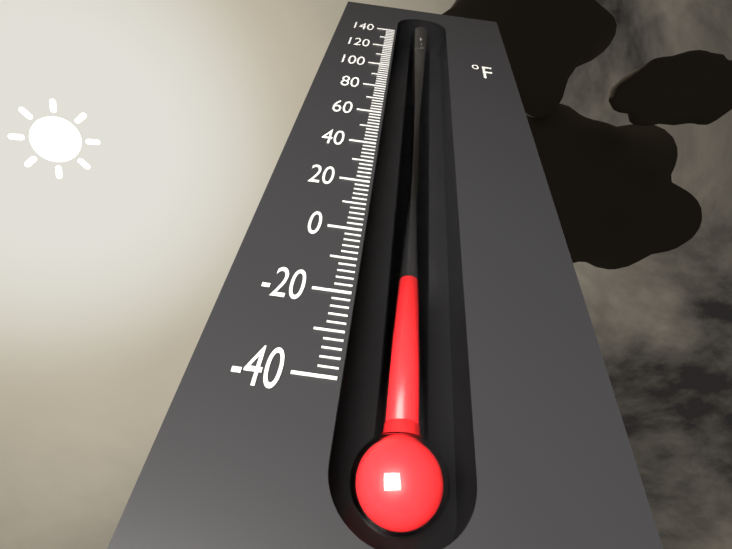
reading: -12 °F
